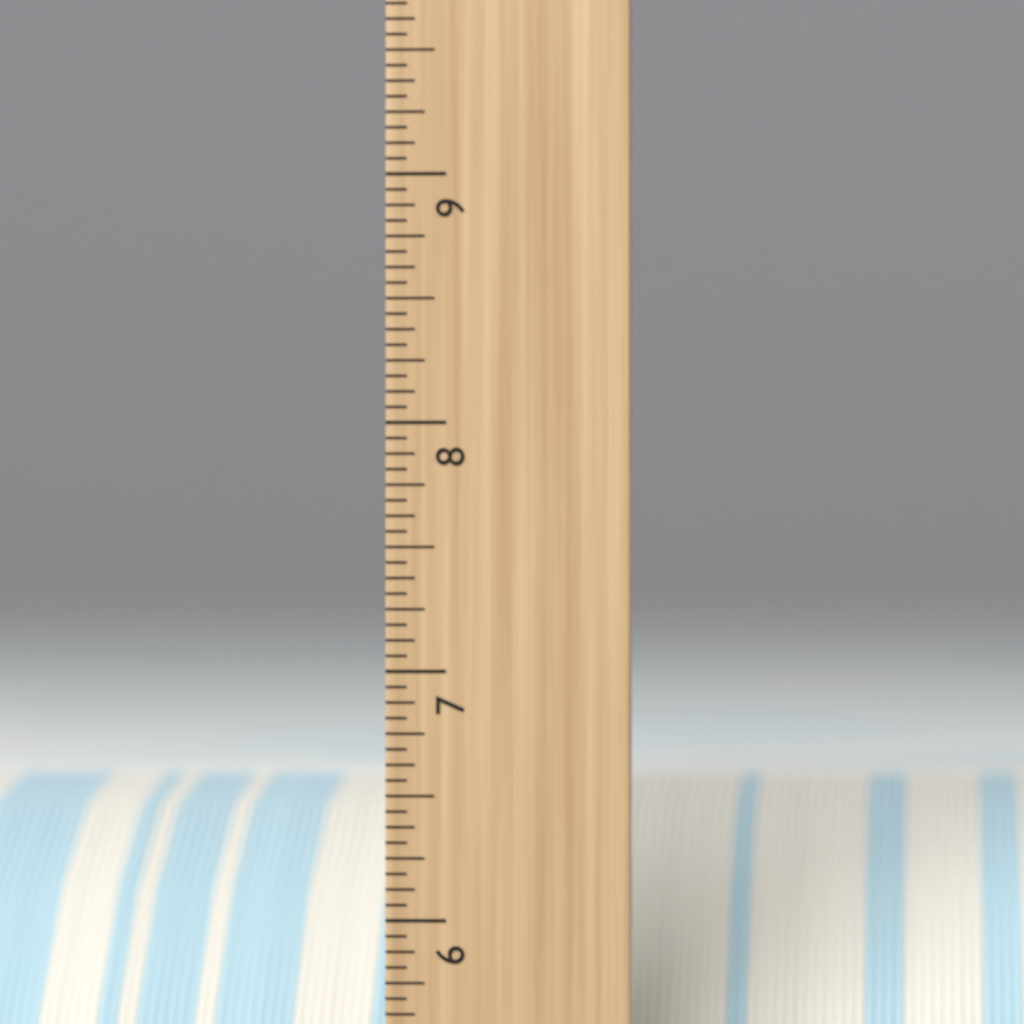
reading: 6.5000 inch
